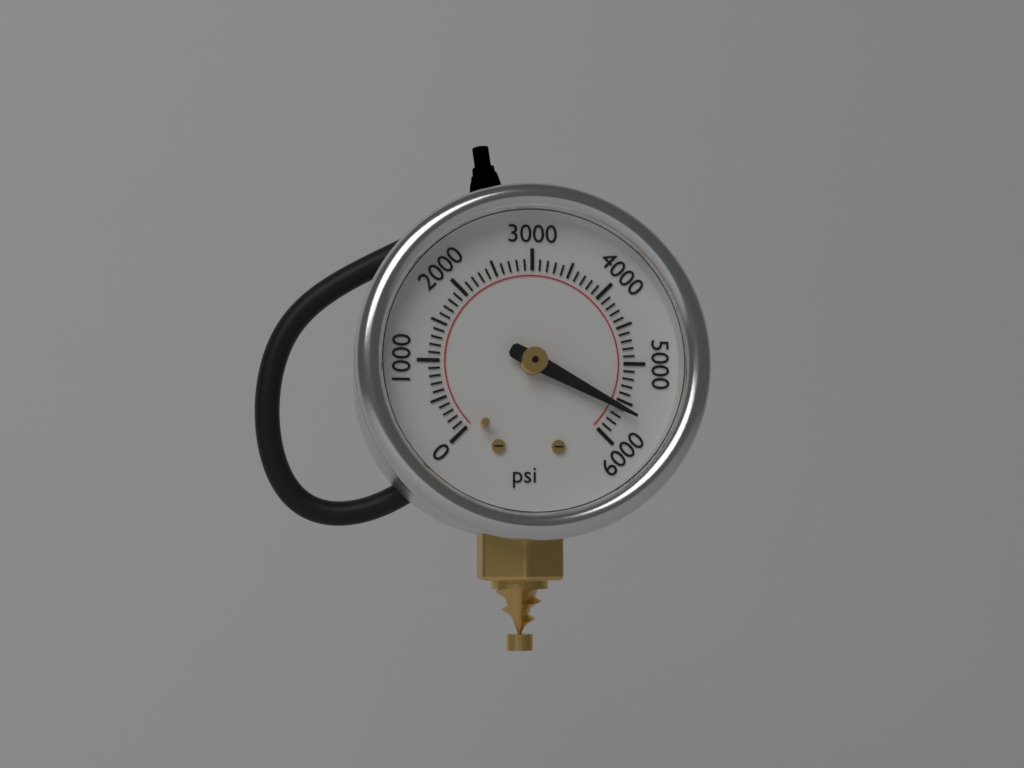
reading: 5600 psi
